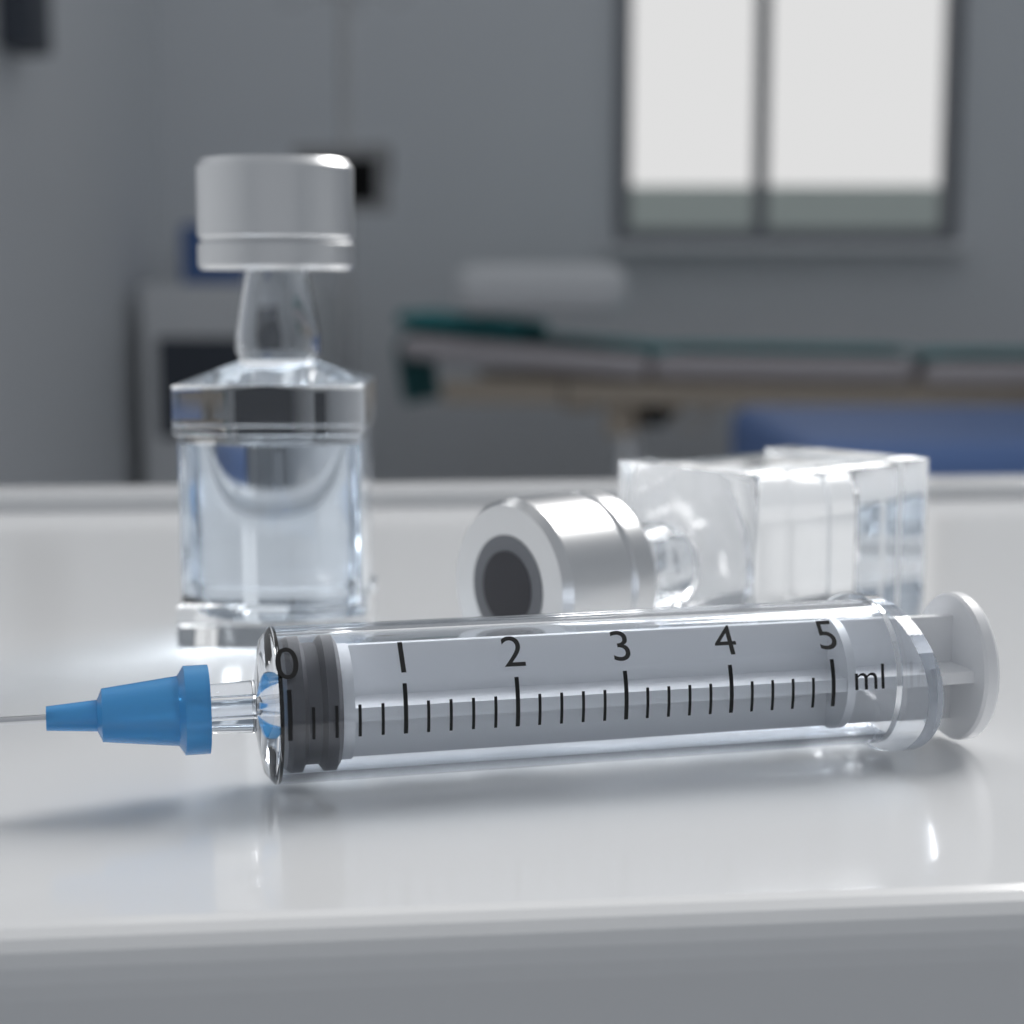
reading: 0.0 ml
